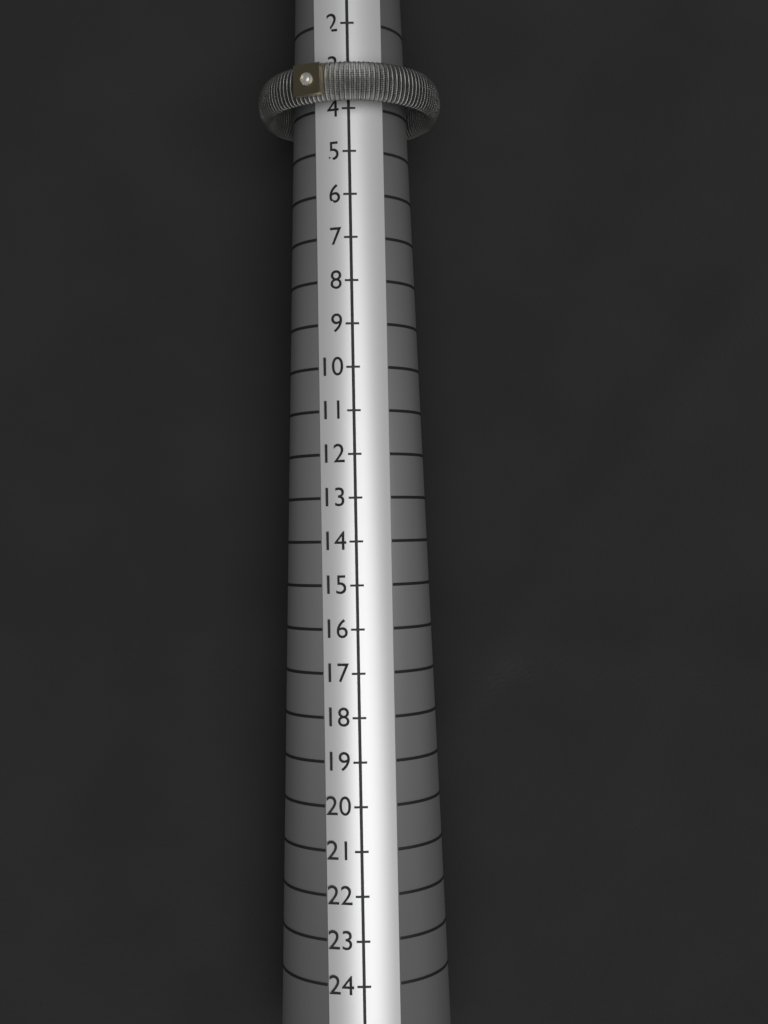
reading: 4 (no unit)
